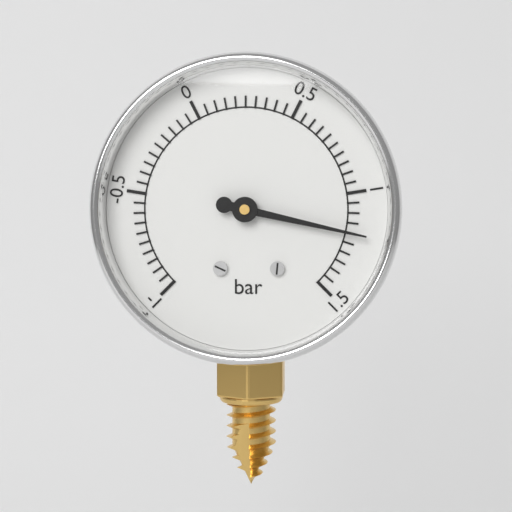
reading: 1.20 bar
